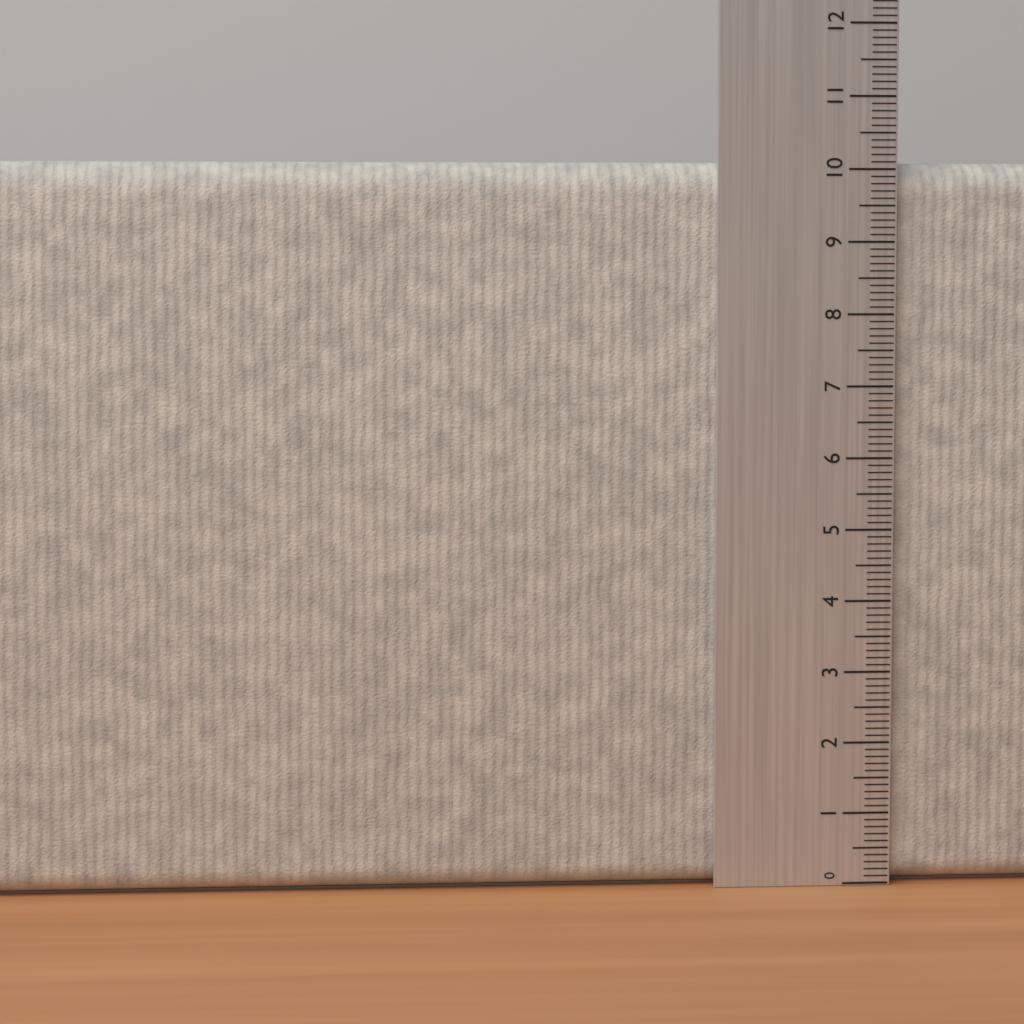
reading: 10.1 (no unit)
